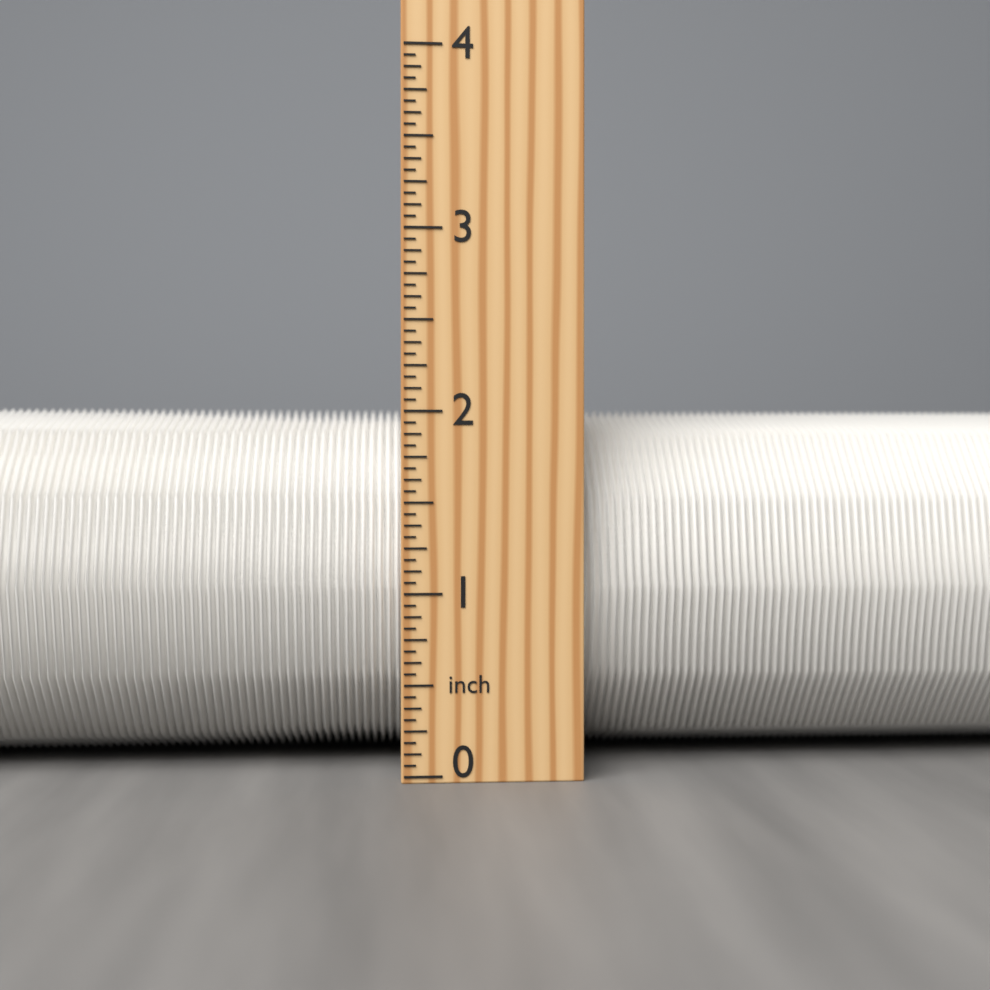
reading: 2.0625 inch
